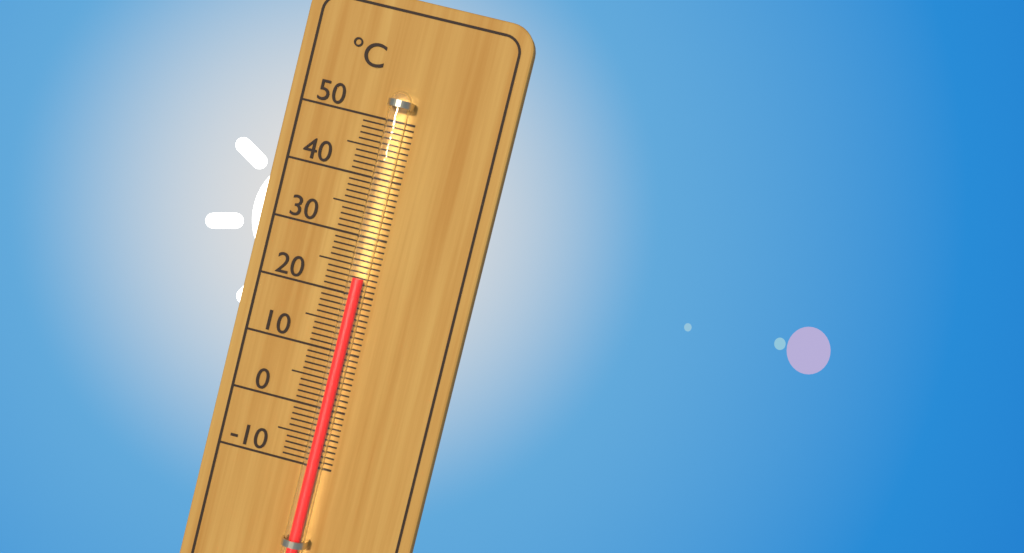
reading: 23 °C
